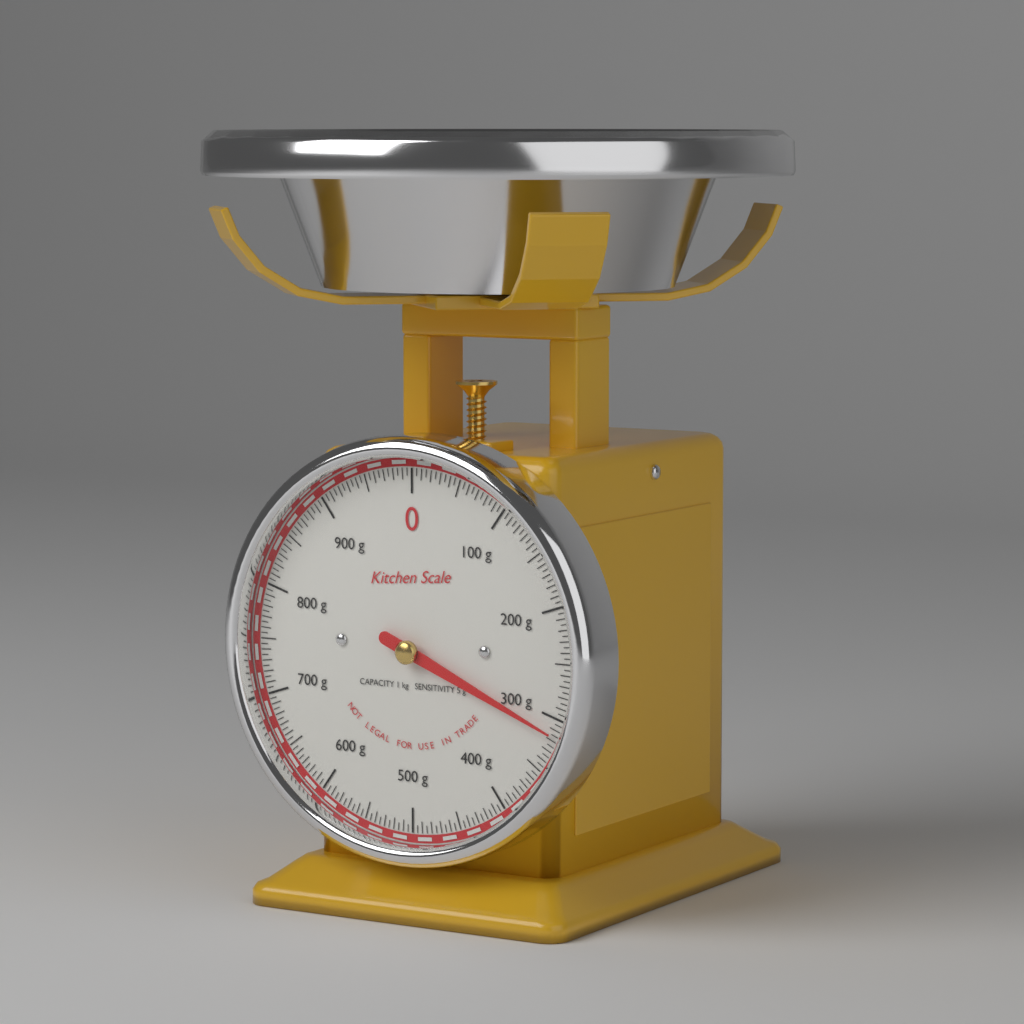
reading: 315 g
